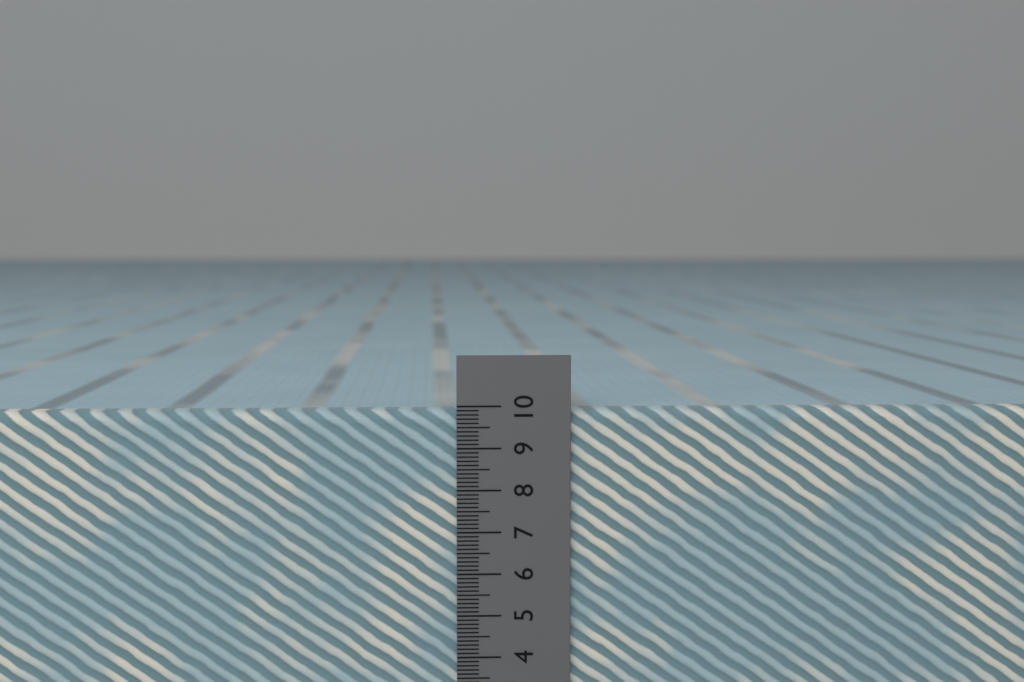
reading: 9.9 cm
